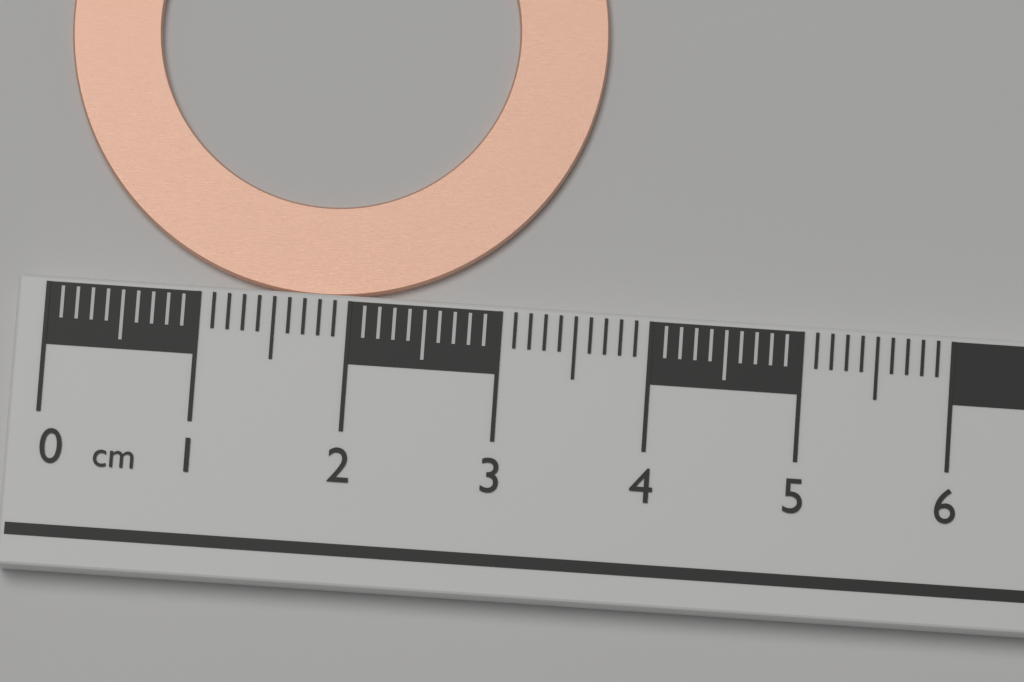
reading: 3.6 cm
